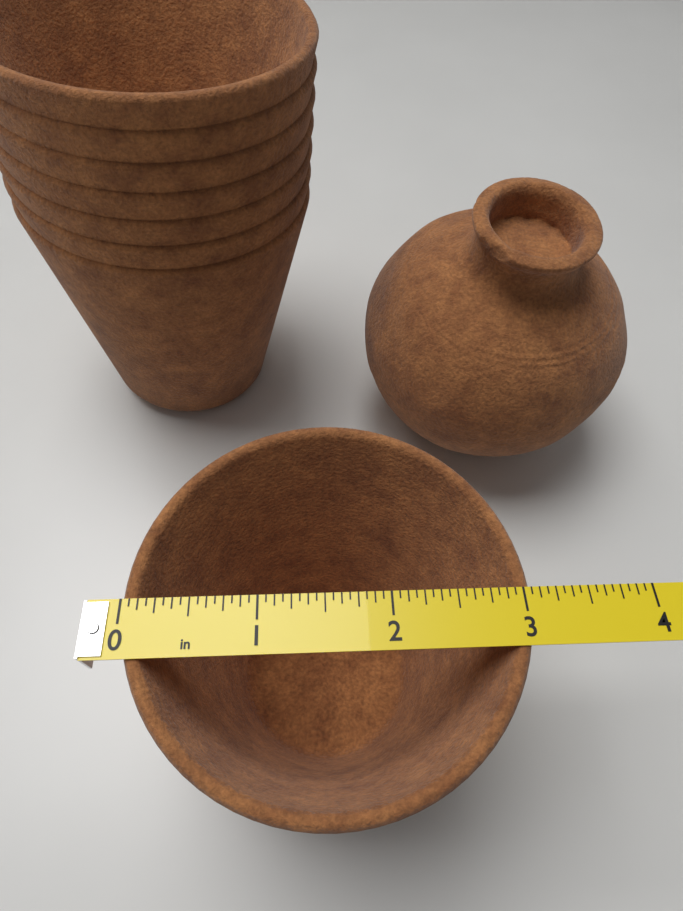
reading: 3.0625 in
